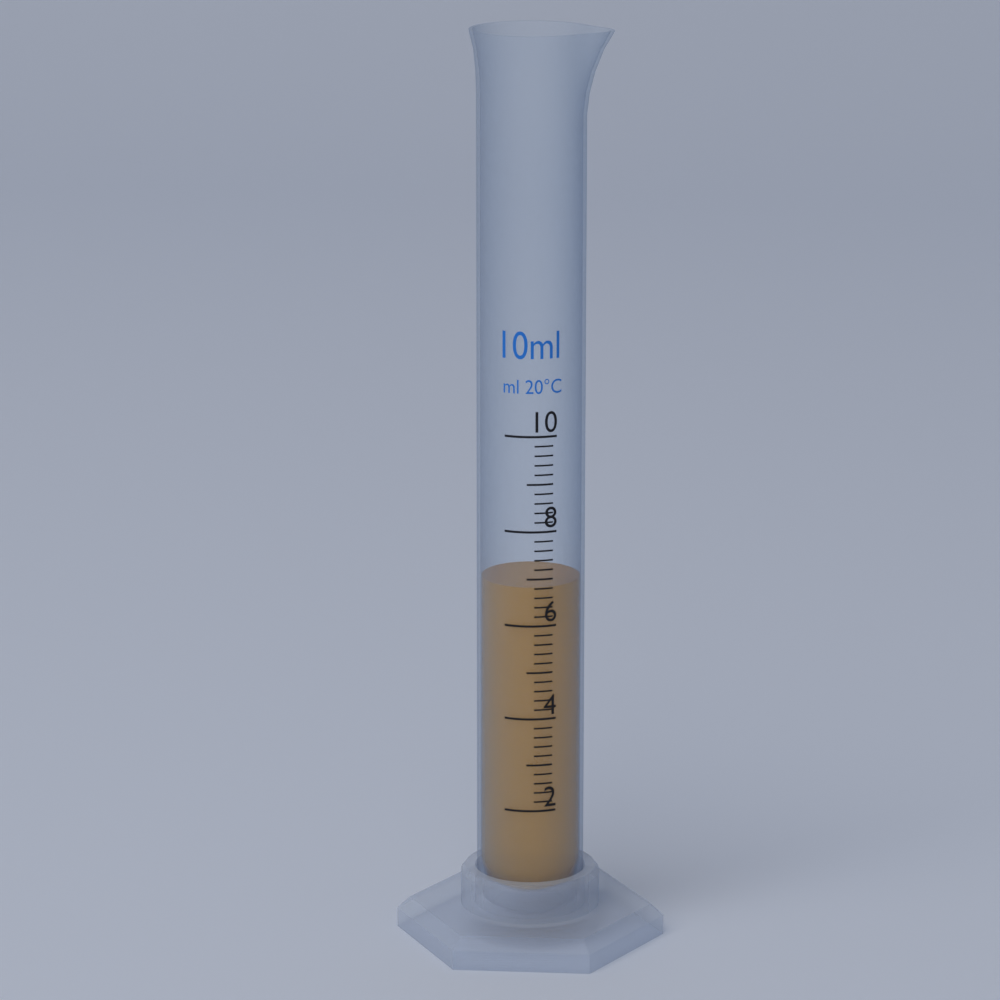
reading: 6.8 ml
